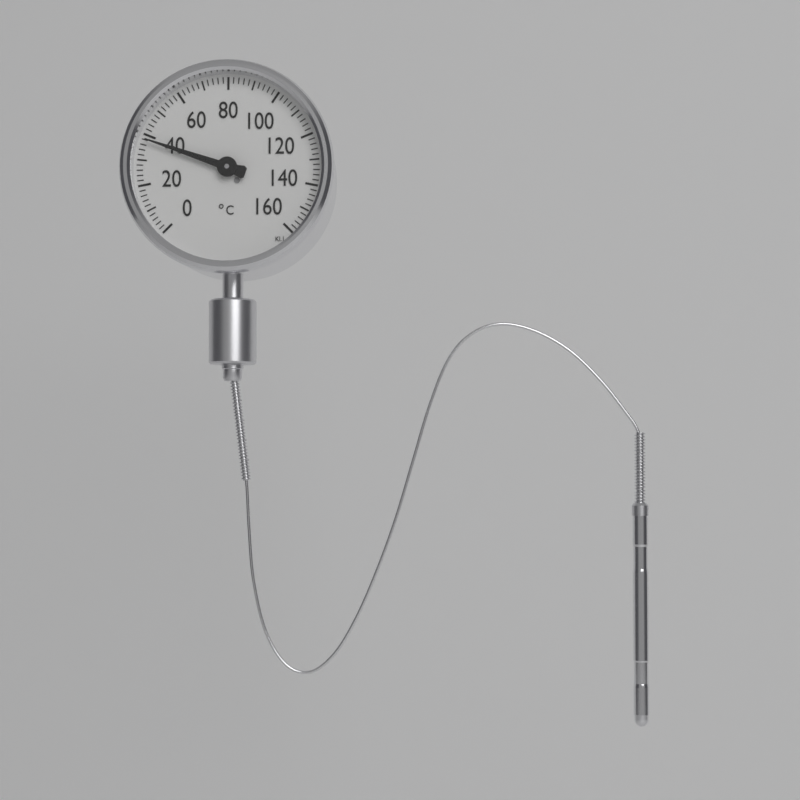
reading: 38 °C
